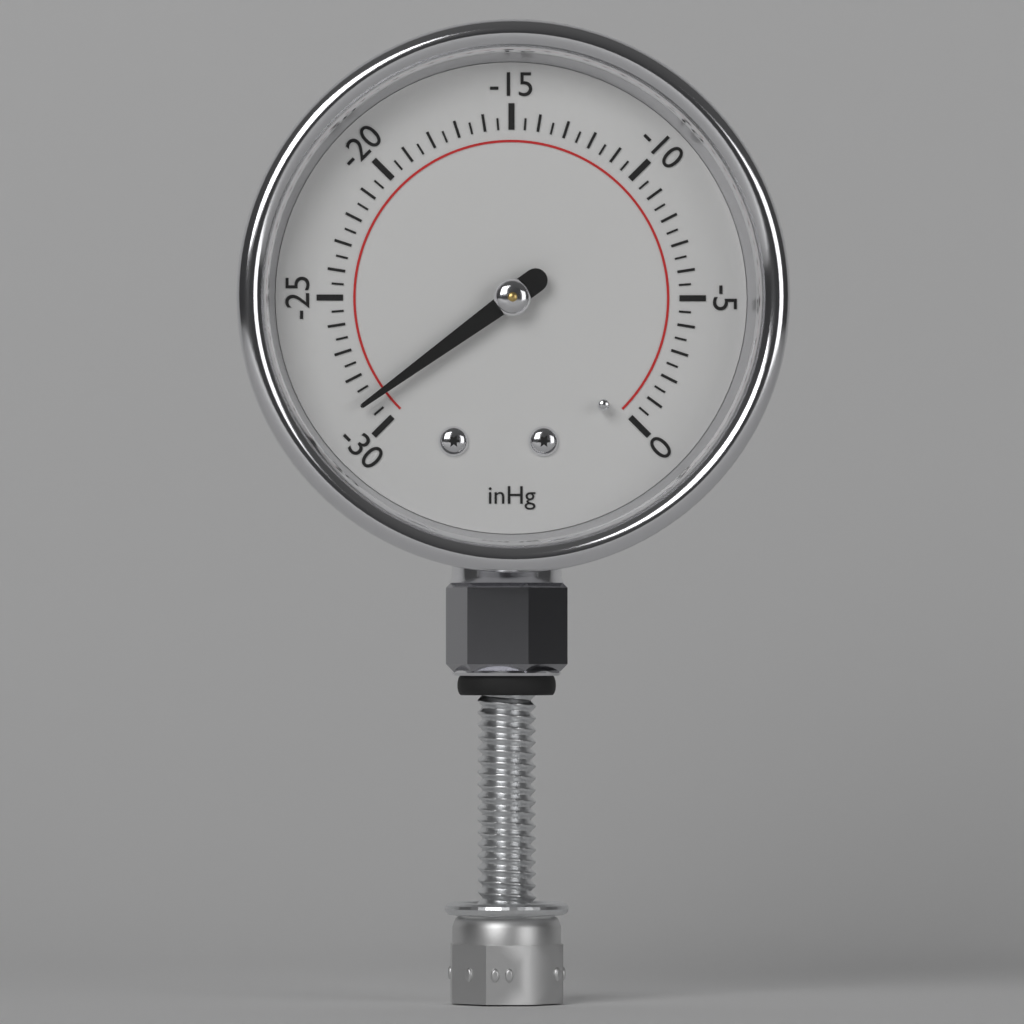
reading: -29.0 inHg
